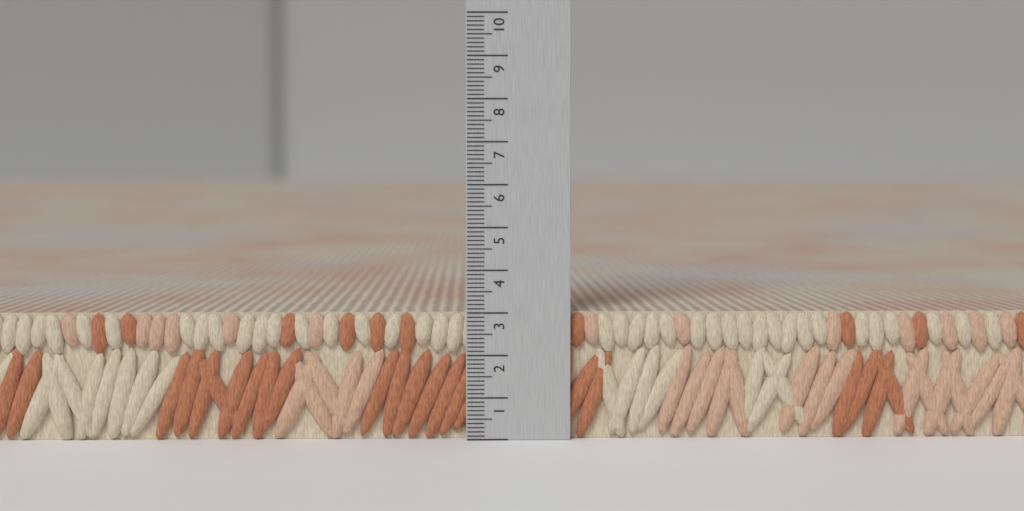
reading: 3.0 (no unit)
